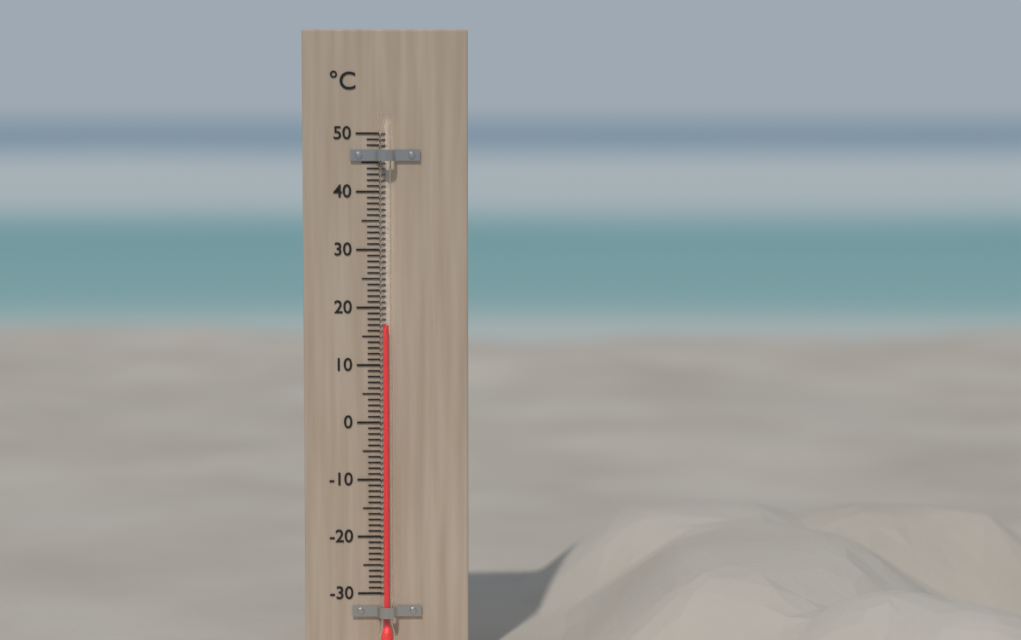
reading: 17 °C
